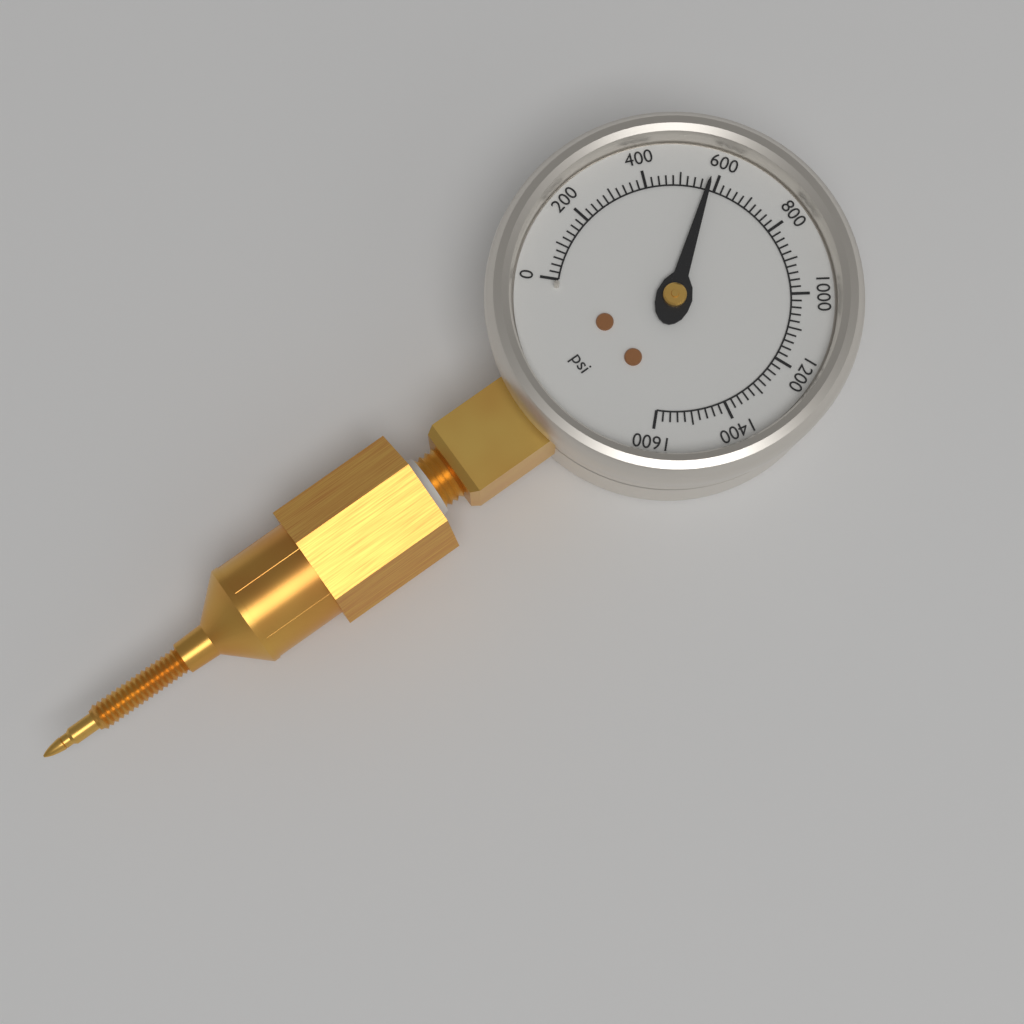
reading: 580 psi
